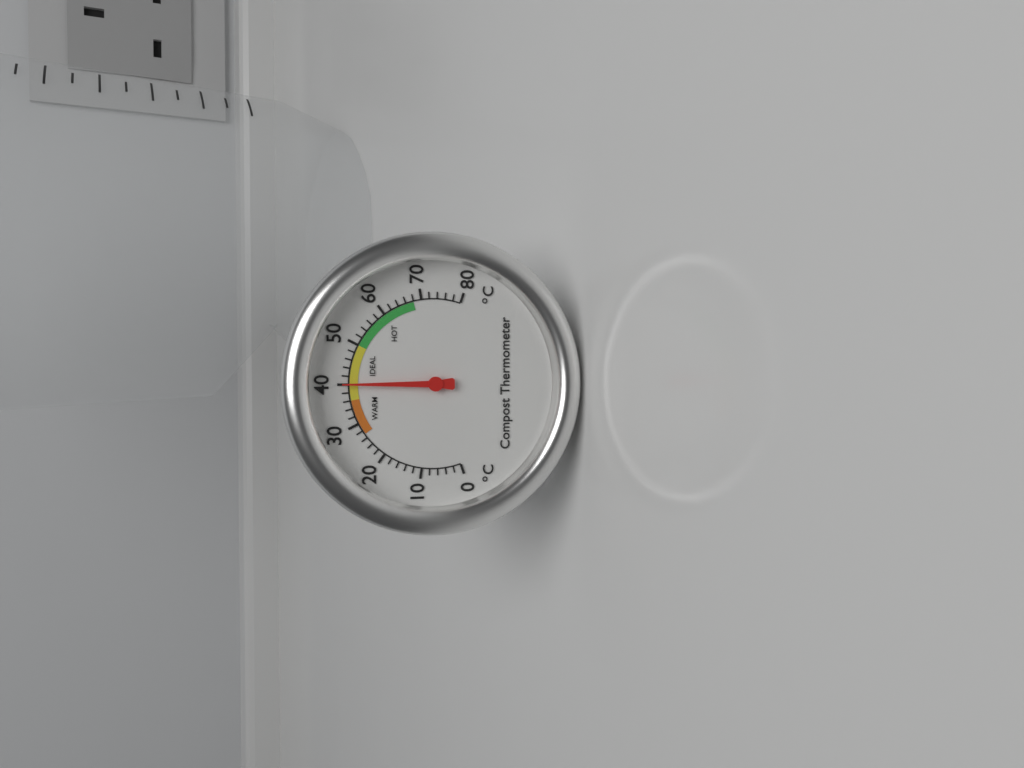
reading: 40 °C
